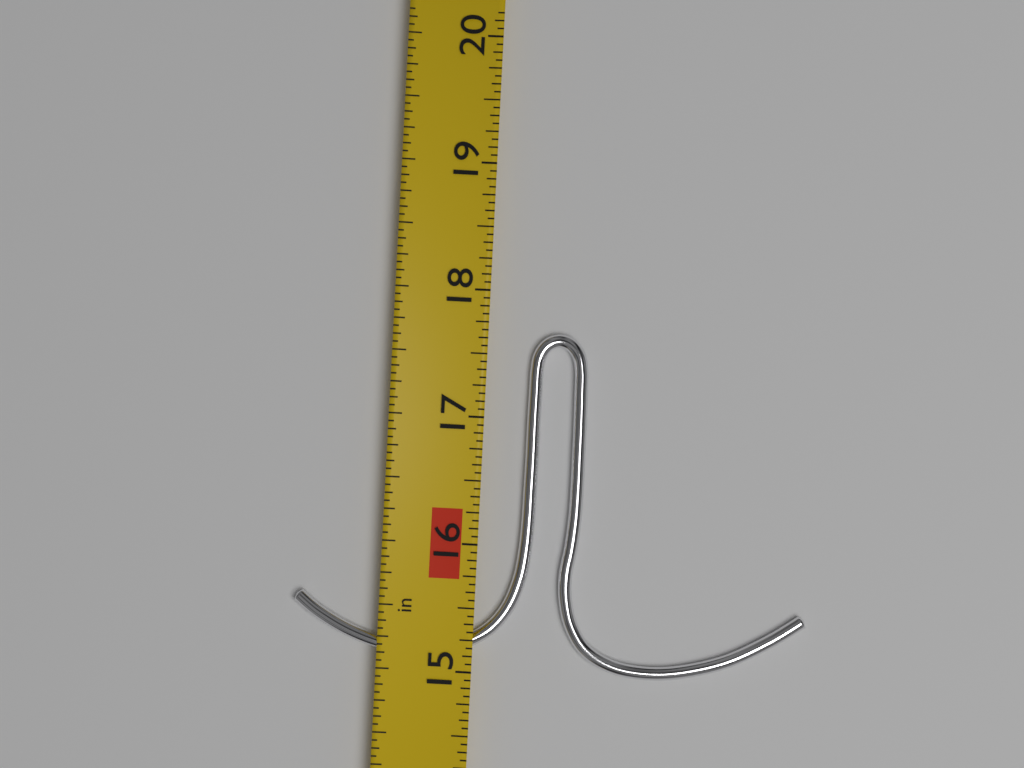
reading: 17.6875 in
